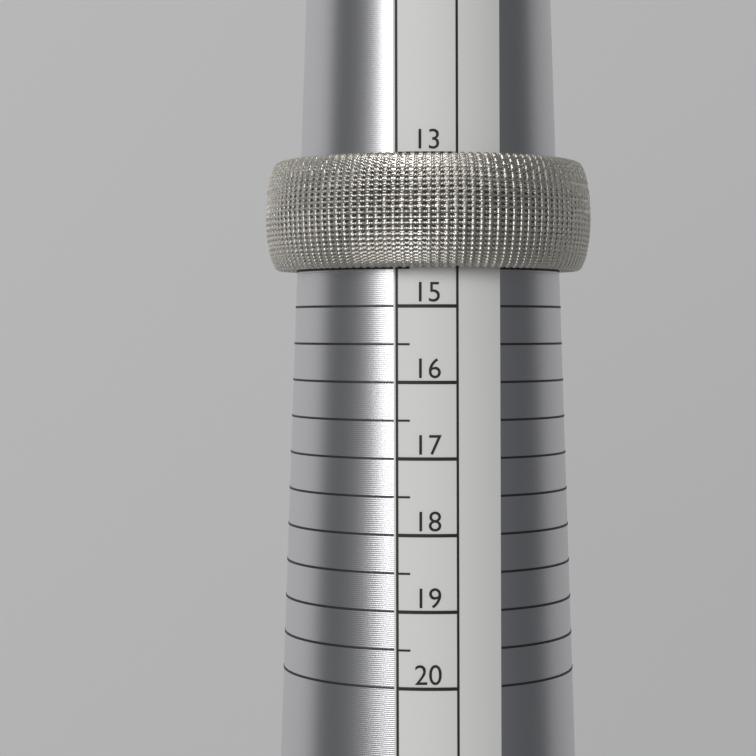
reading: 14.5 (no unit)
